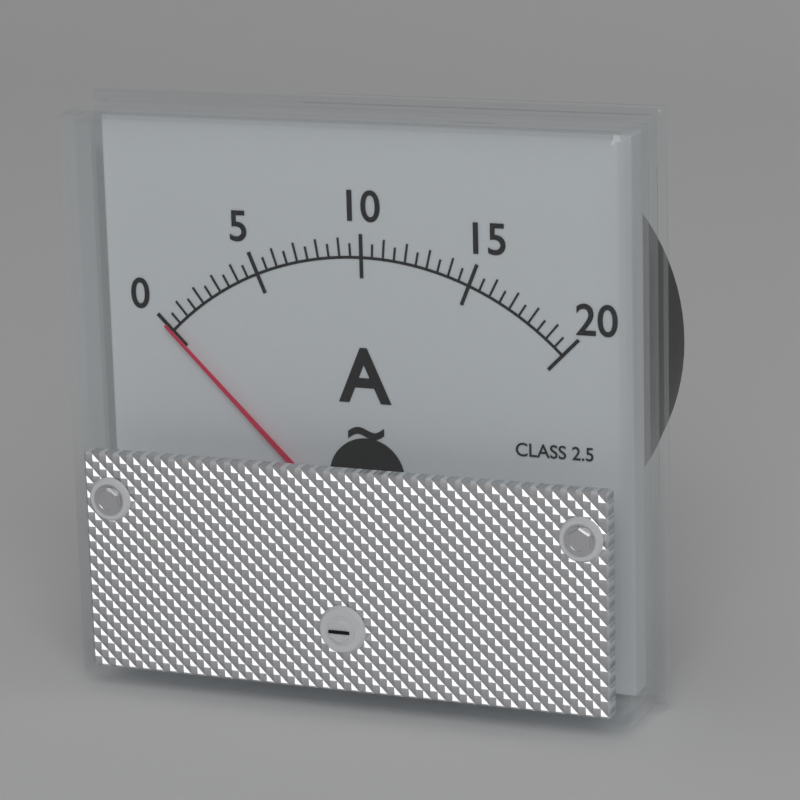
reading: 0.0 A
